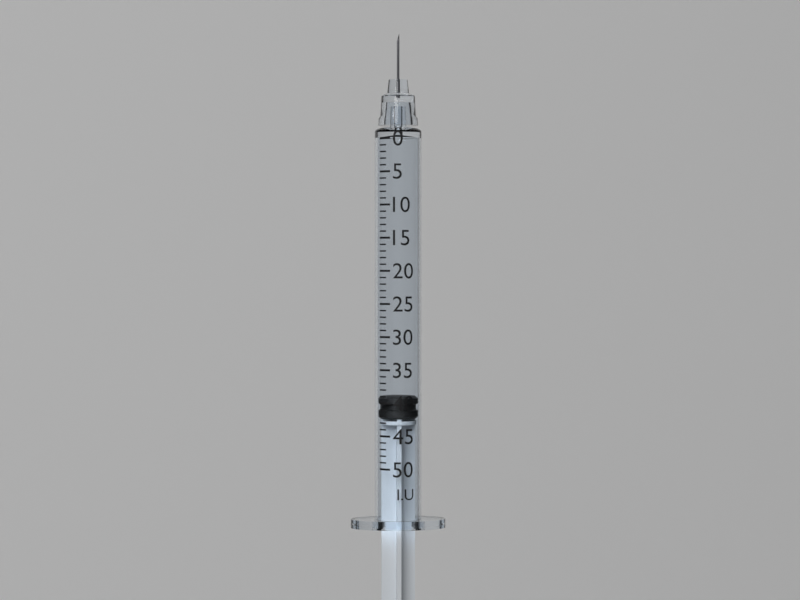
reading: 39 I.U.
